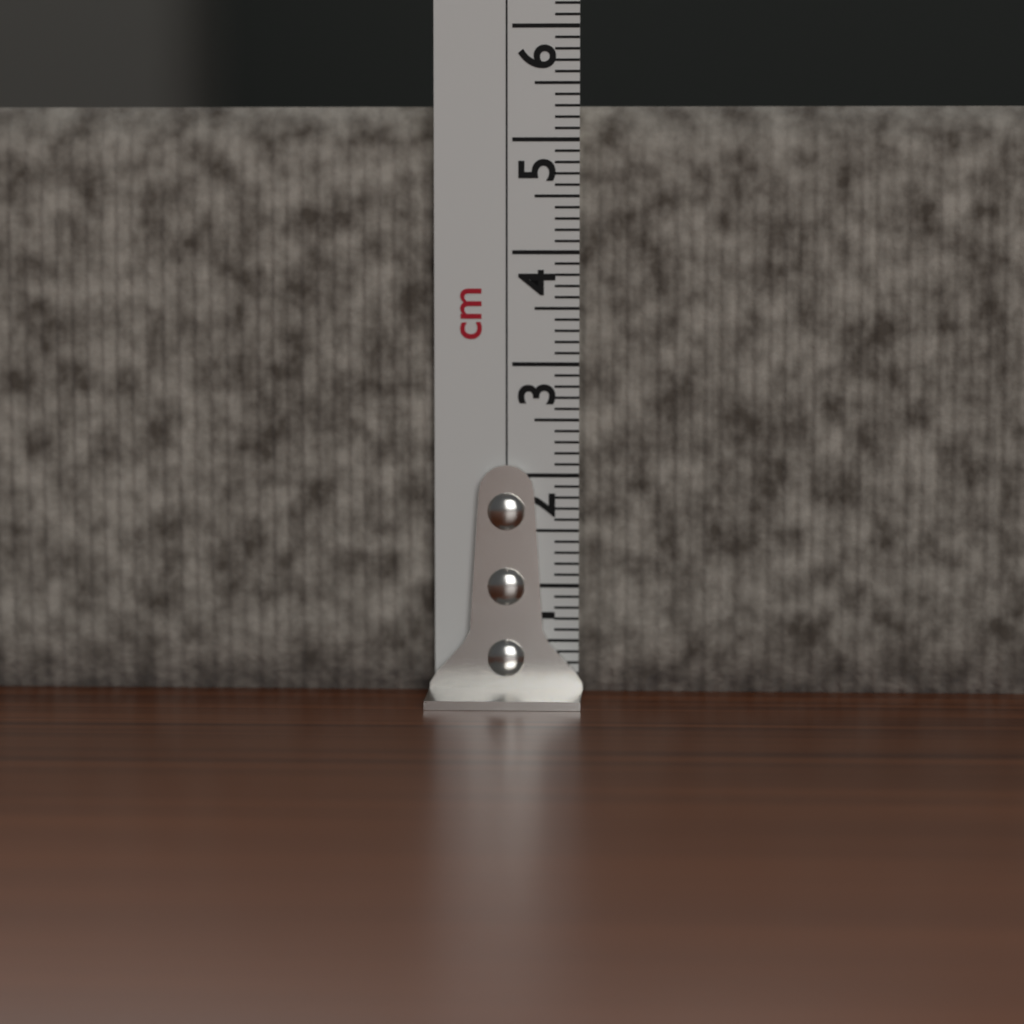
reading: 5.3 cm
